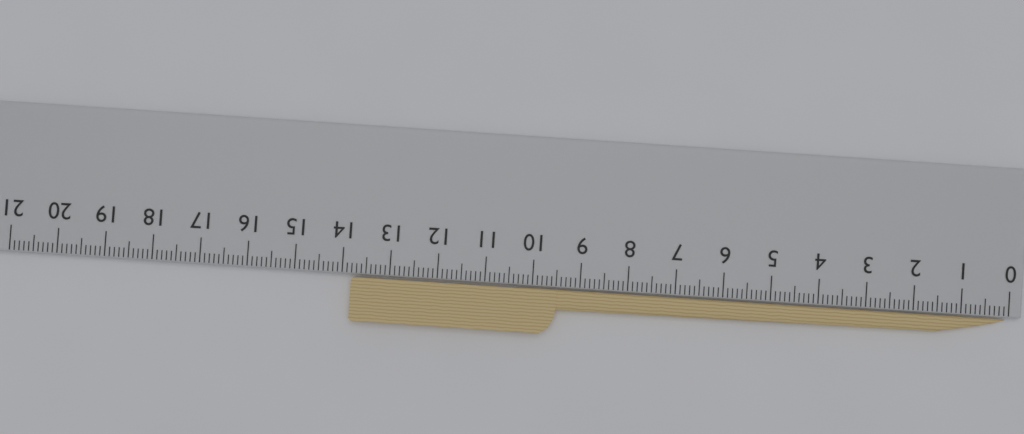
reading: 13.8 cm
